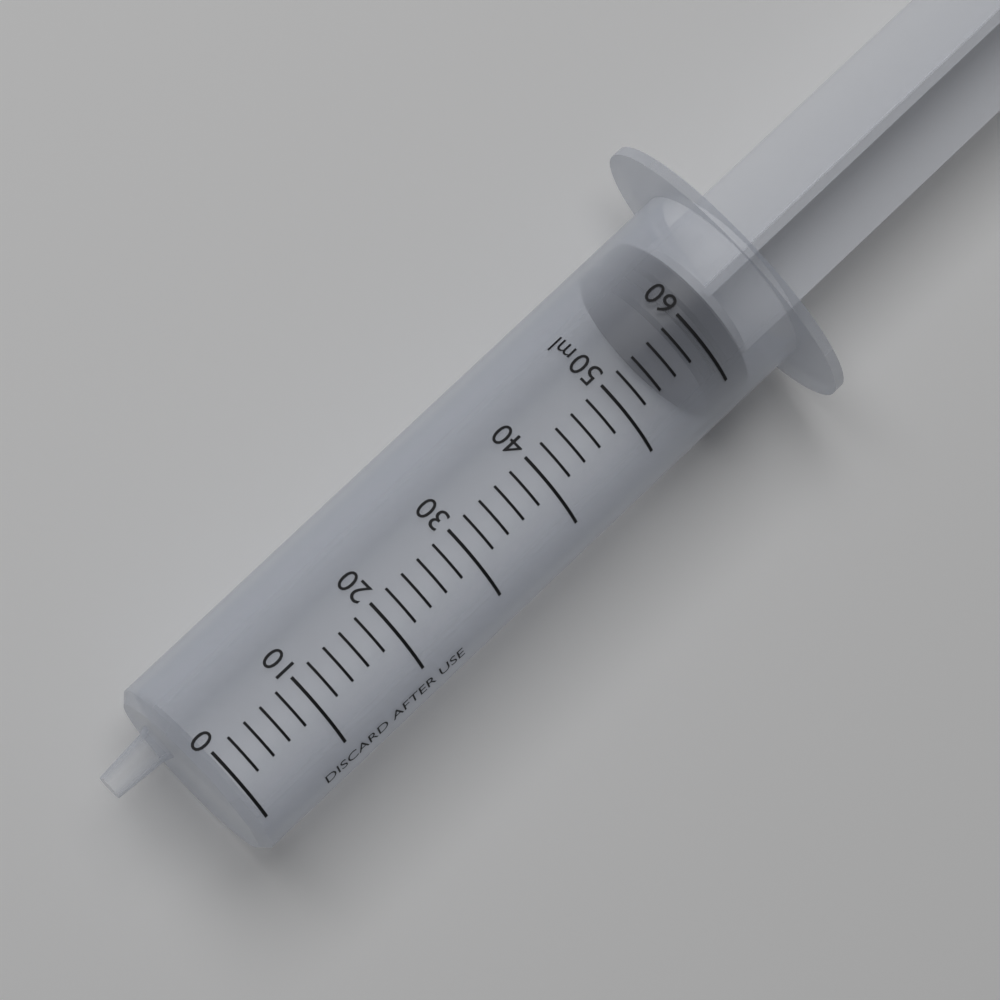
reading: 58 ml
